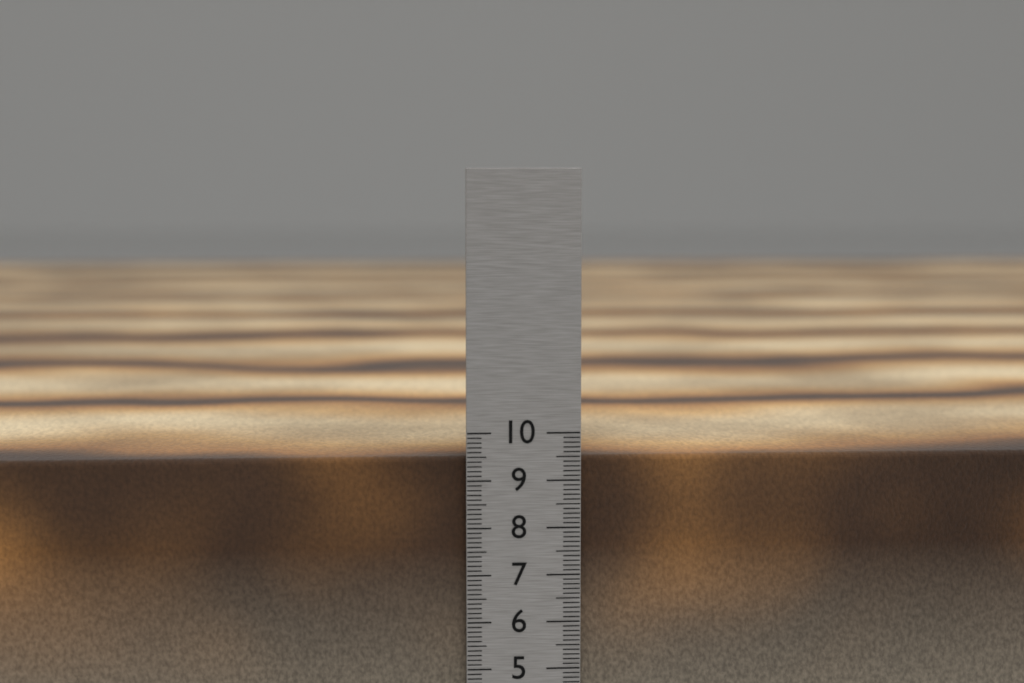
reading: 9.5 cm
